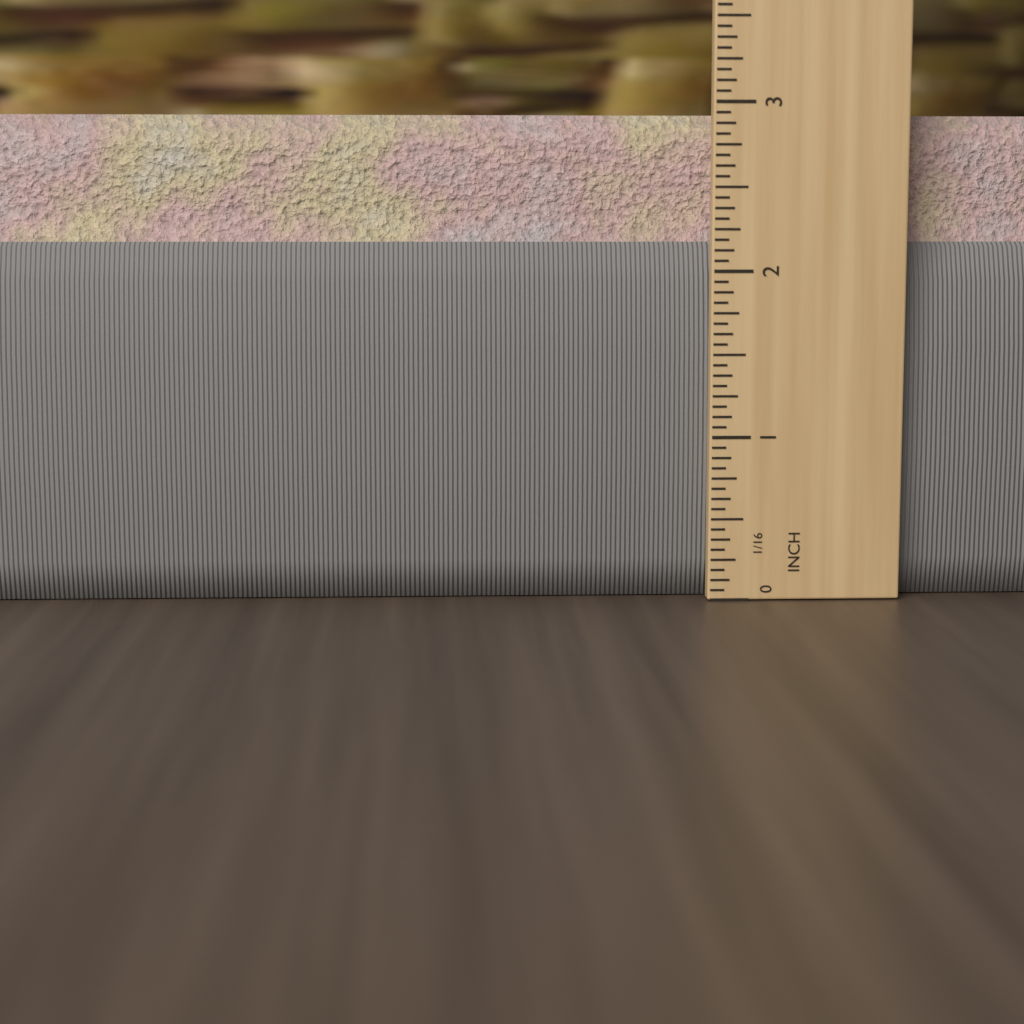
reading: 2.9375 in
